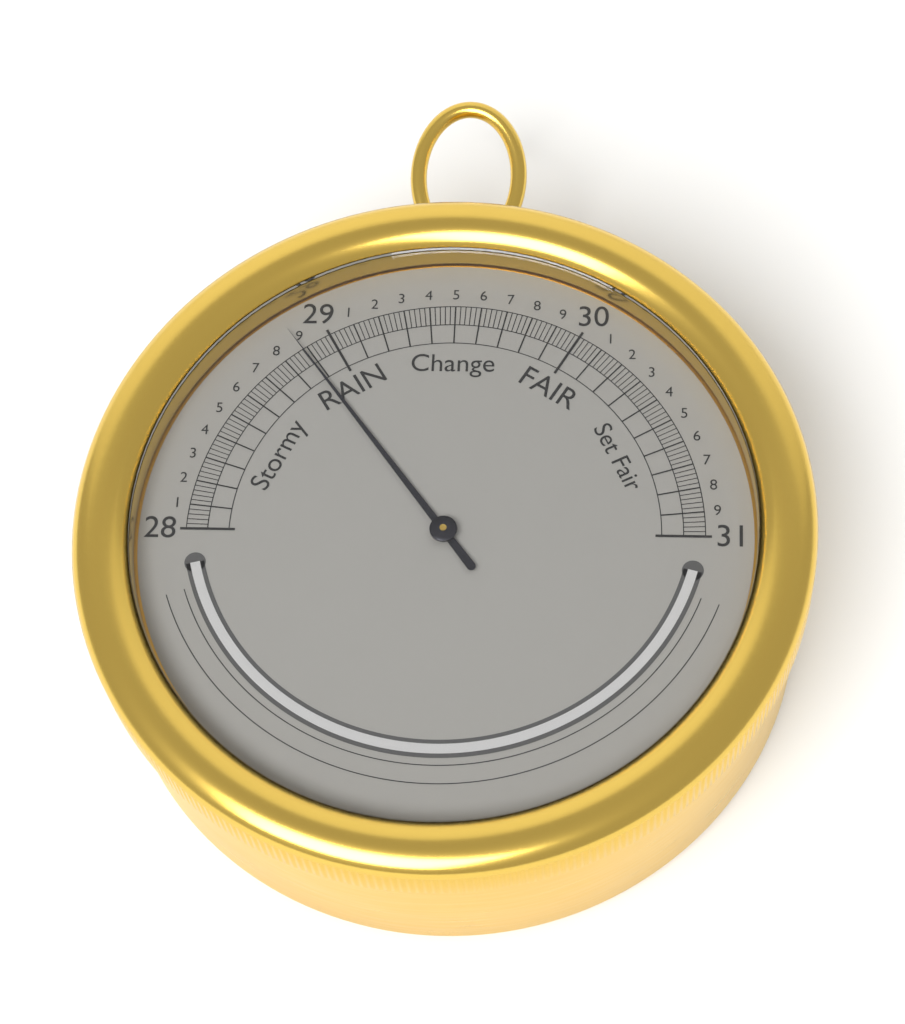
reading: 28.88 inHg
